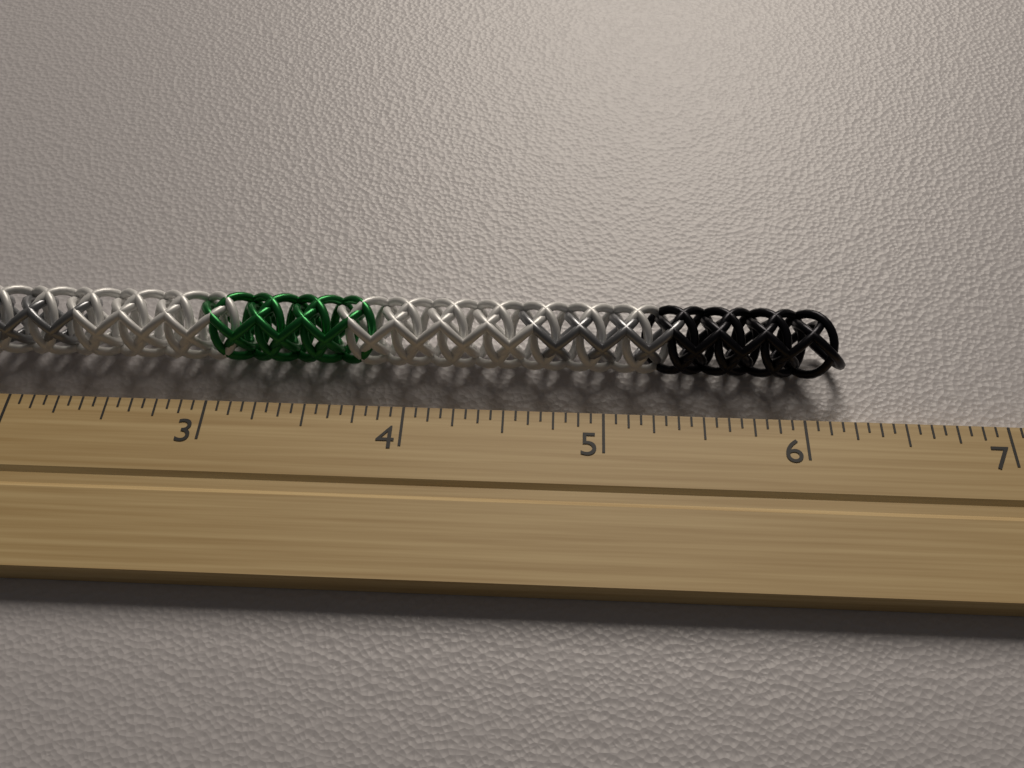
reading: 6.2500 inch
